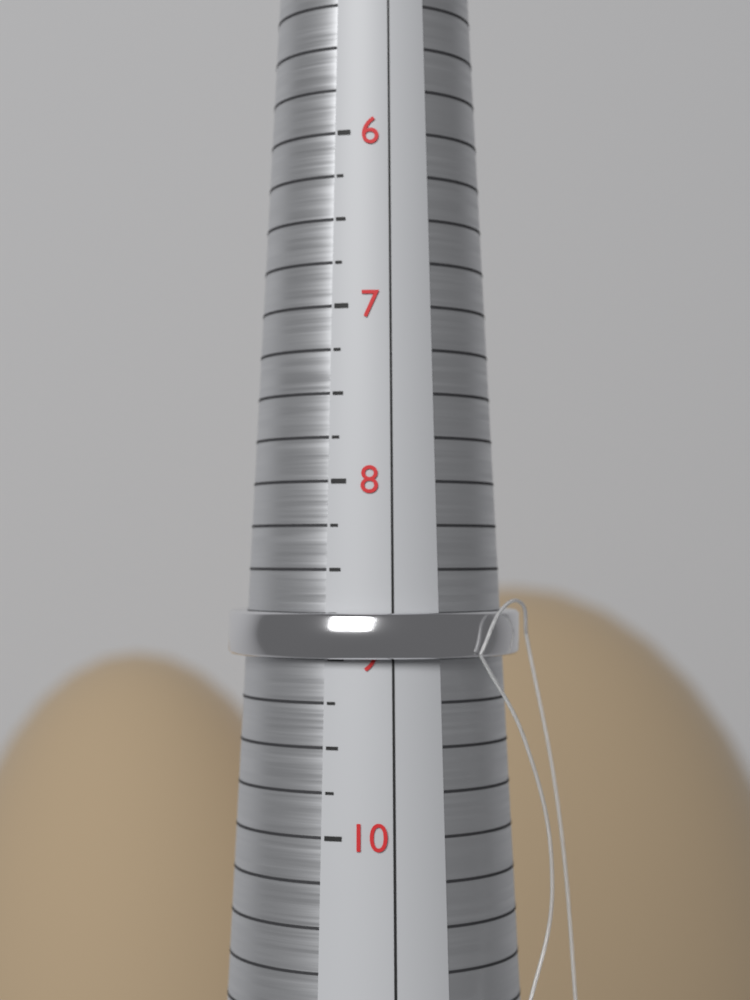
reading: 9.00 (no unit)
